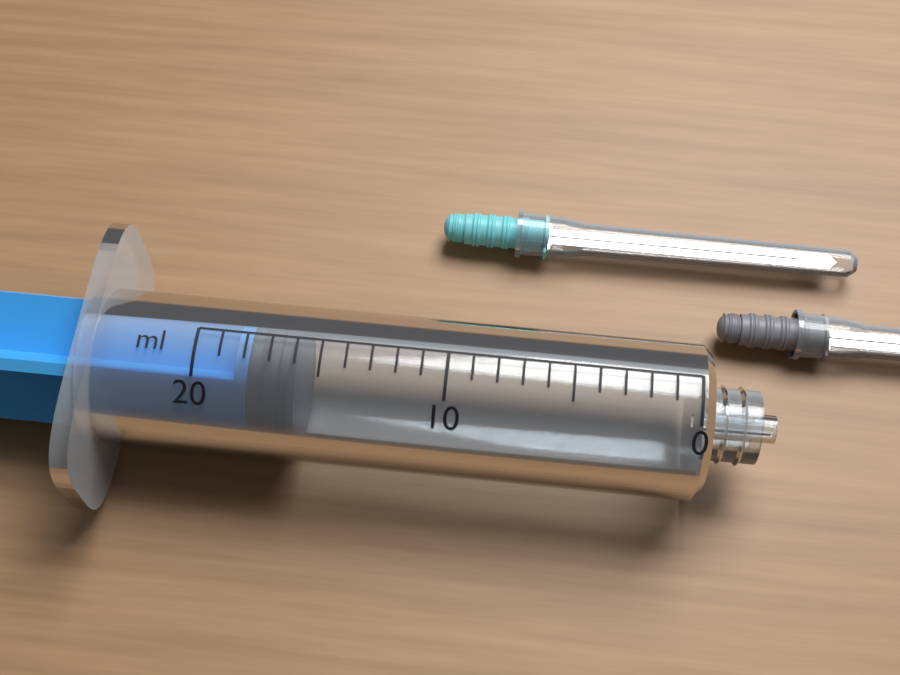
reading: 16 ml
